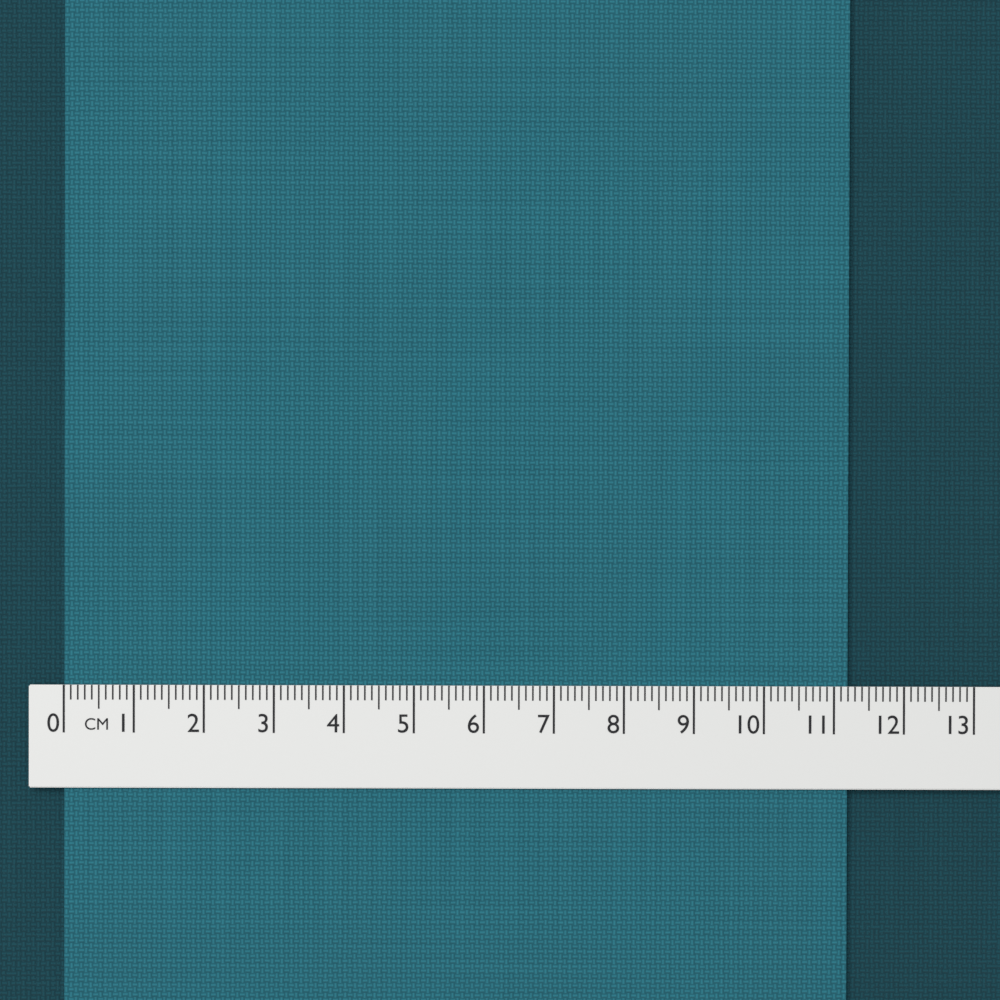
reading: 11.2 cm
